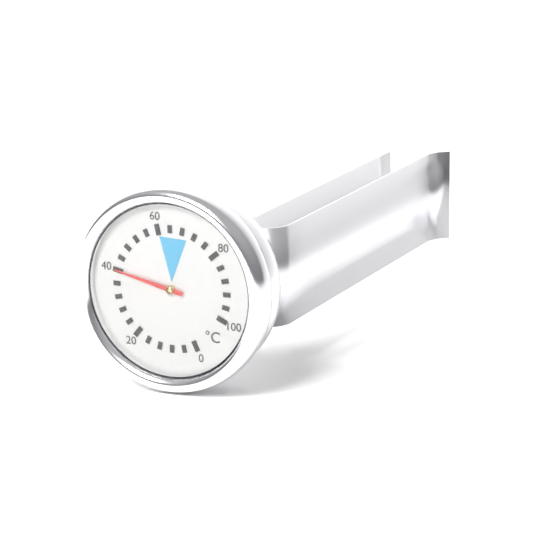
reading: 40 °C
